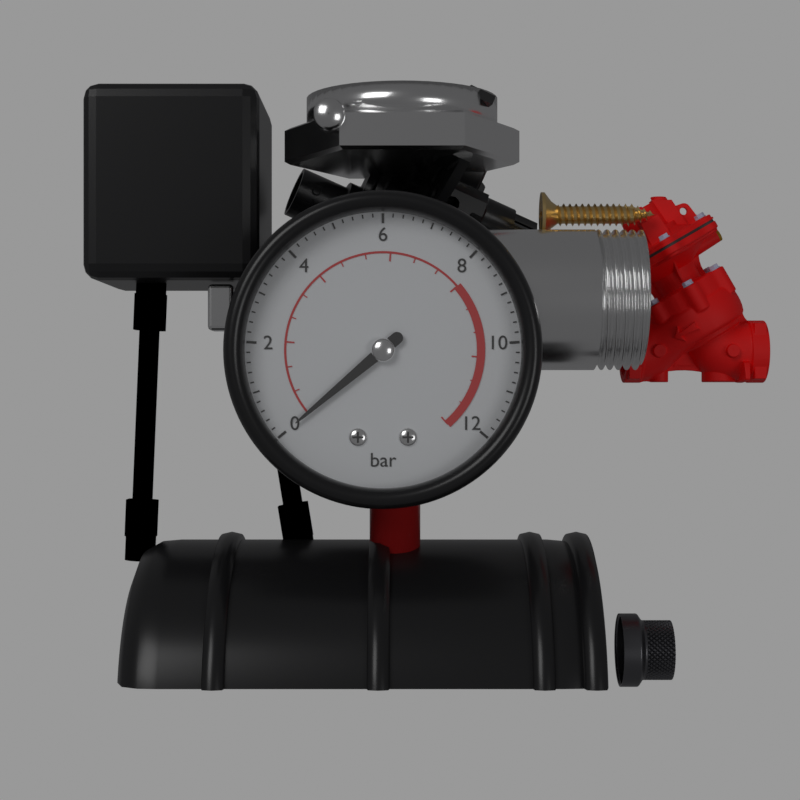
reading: 0.0 bar
